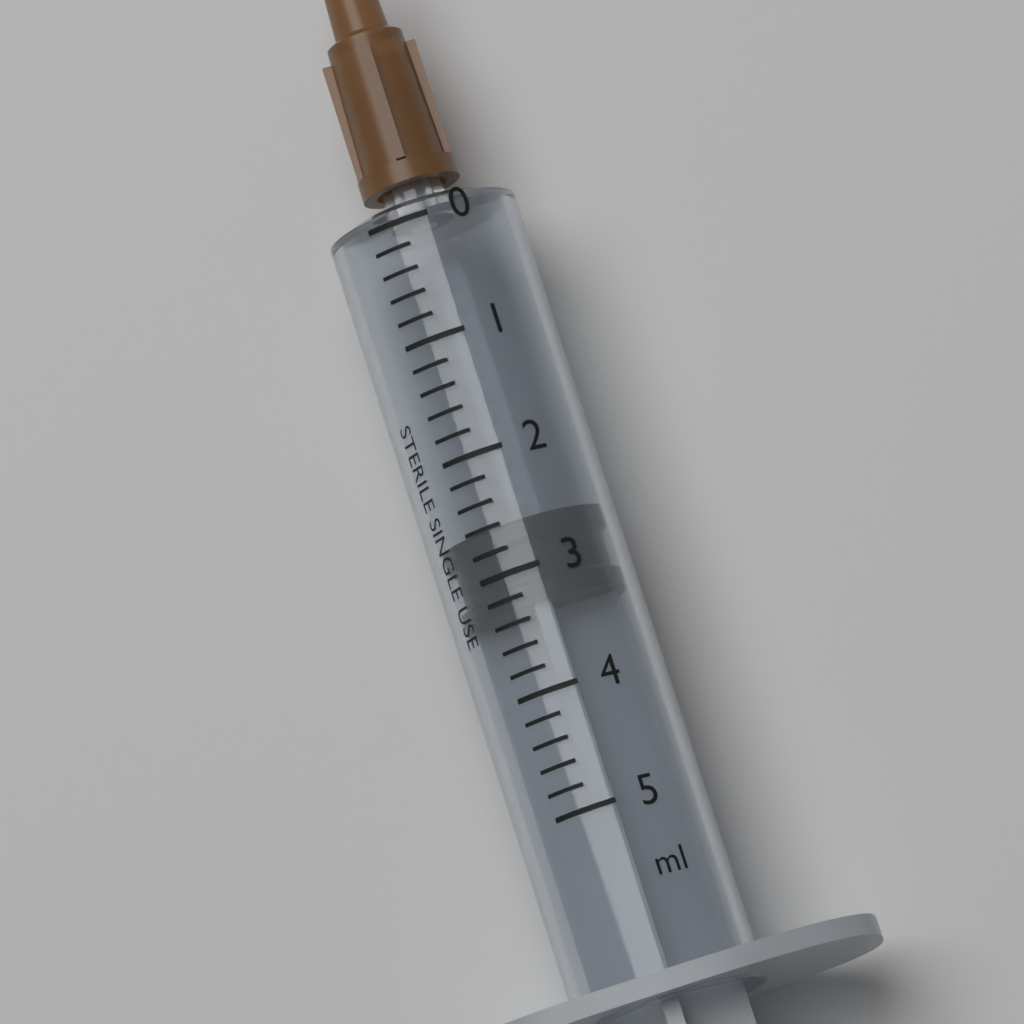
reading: 2.6 ml
